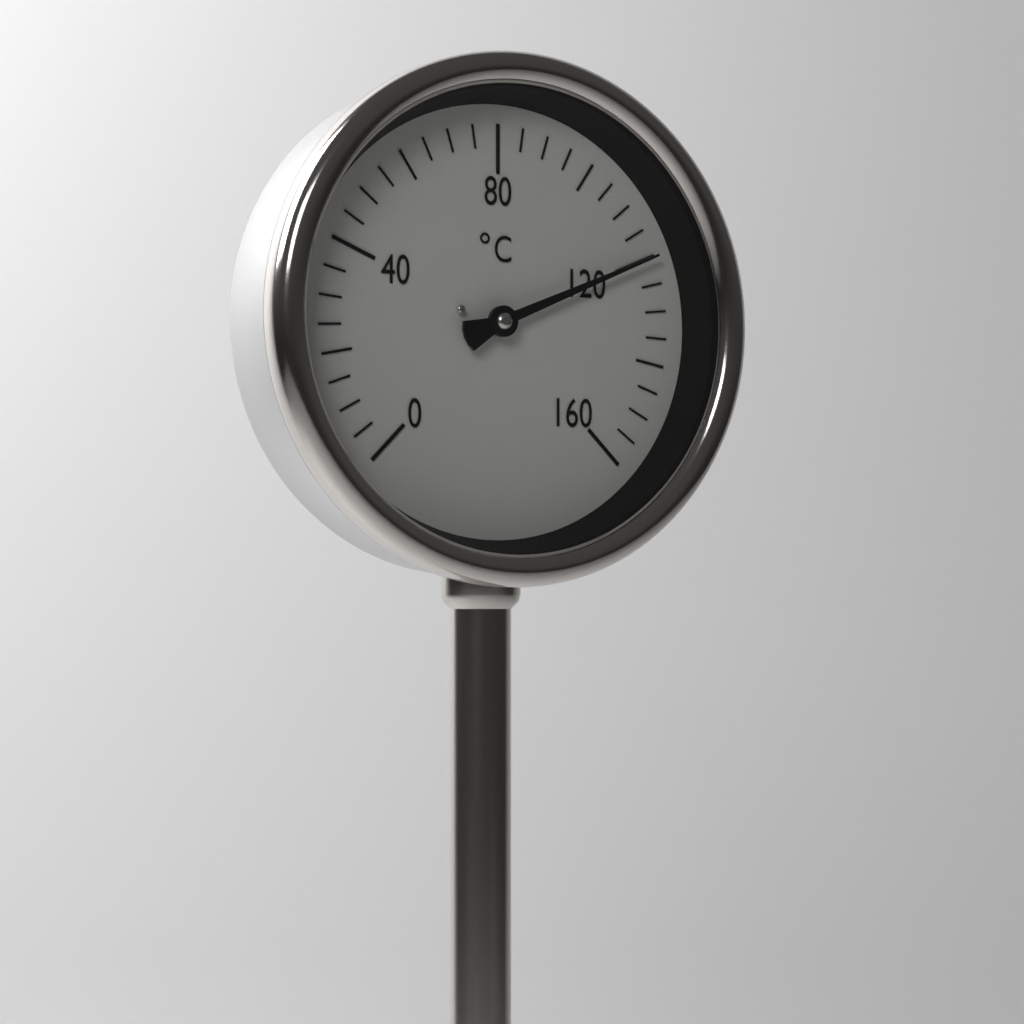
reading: 120 °C
